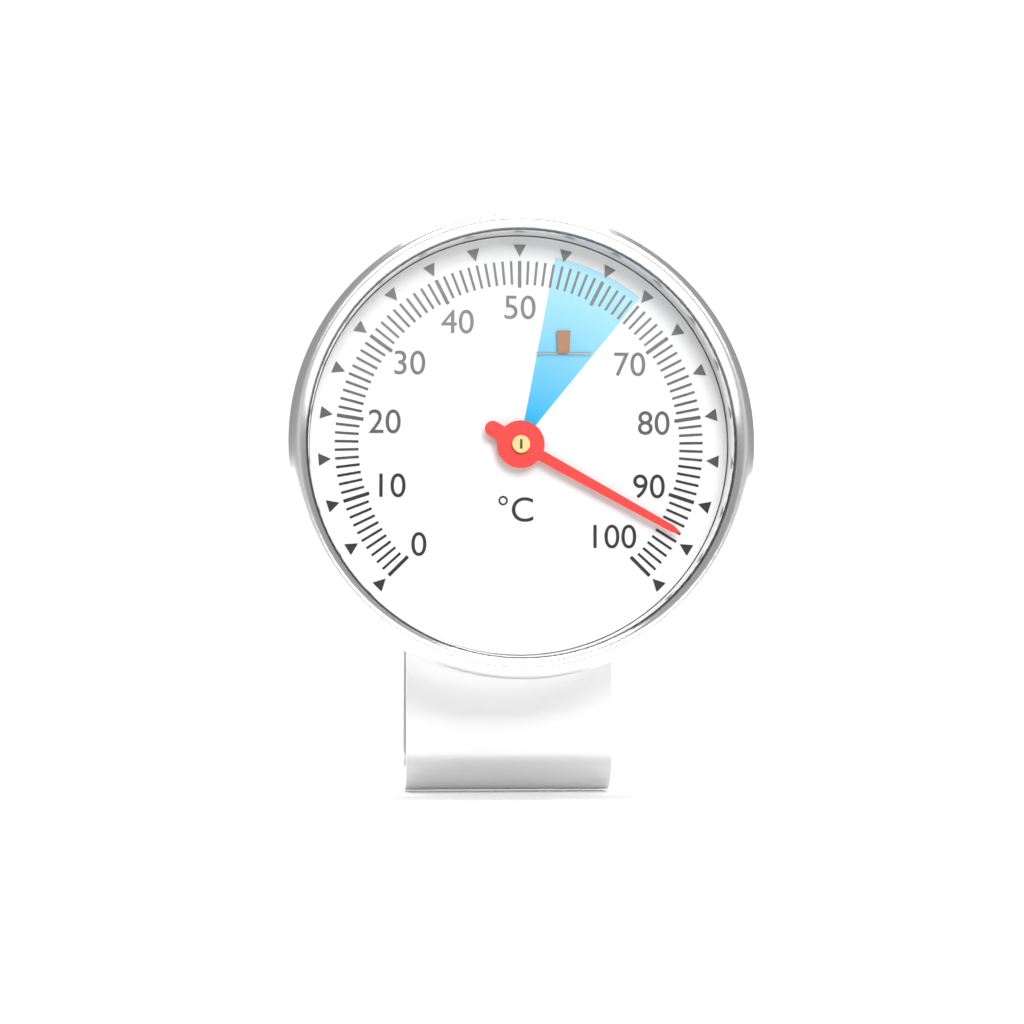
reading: 94 °C
